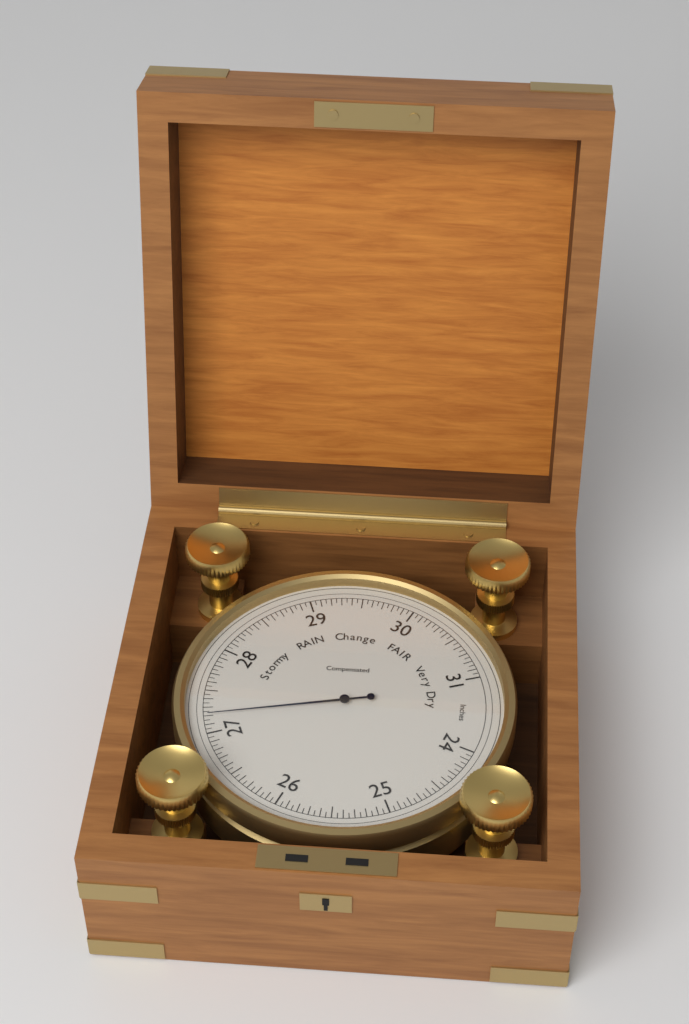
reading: 27.20 inHg
